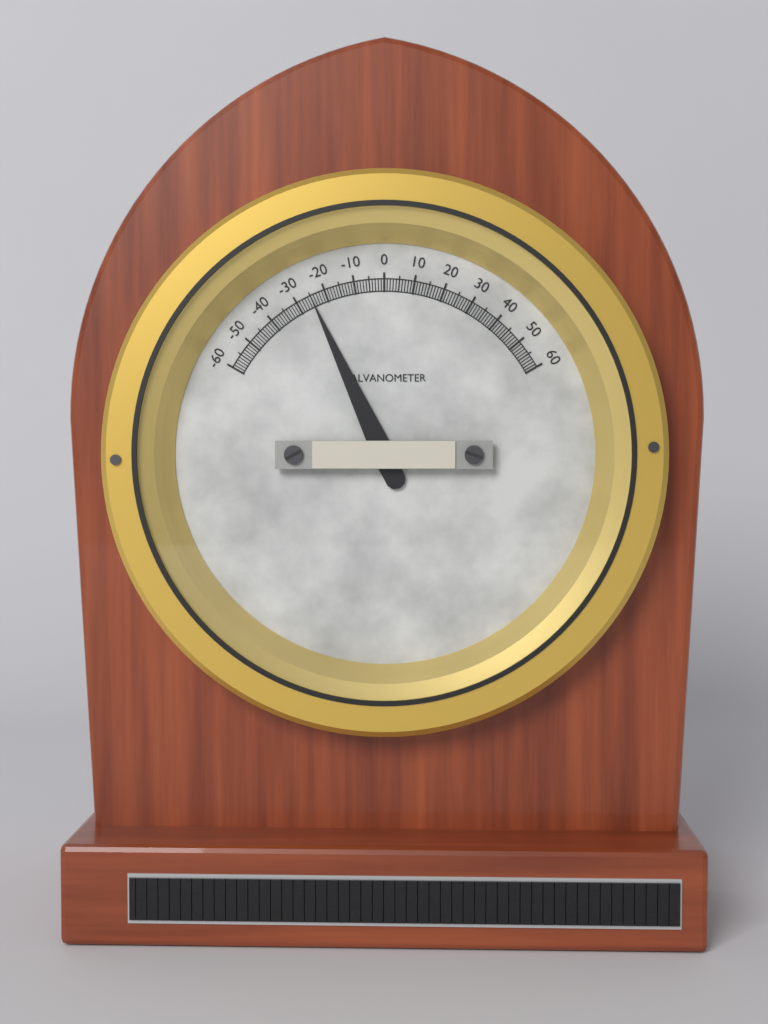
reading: -25 (no unit)
